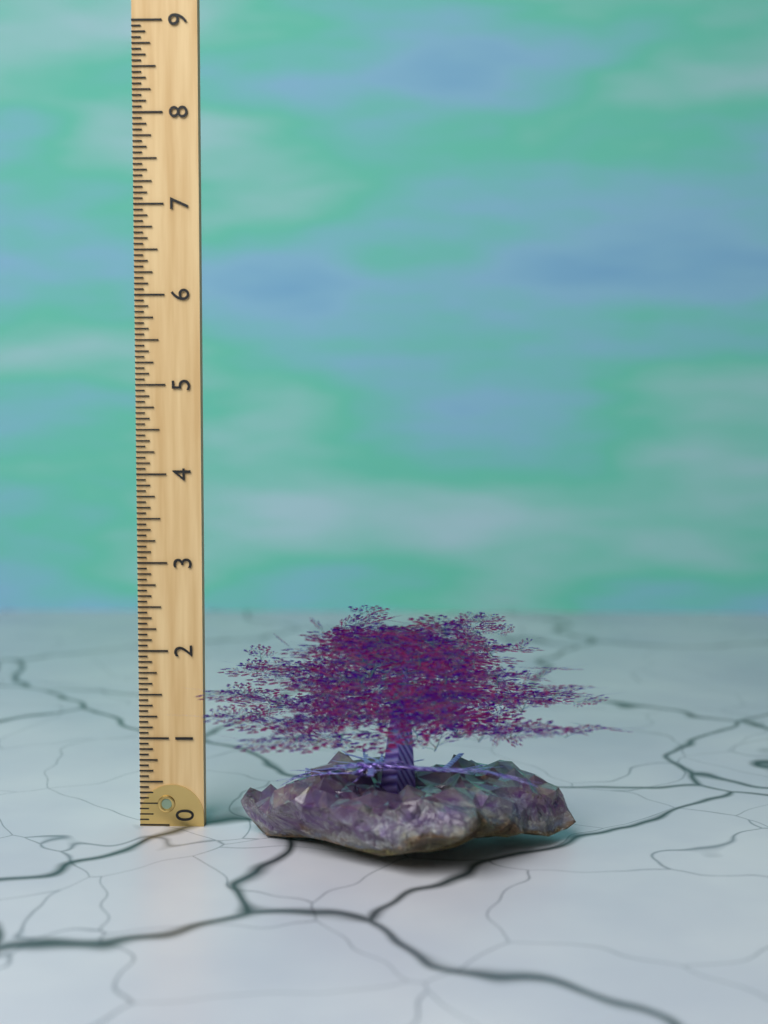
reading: 2.6250 (no unit)
